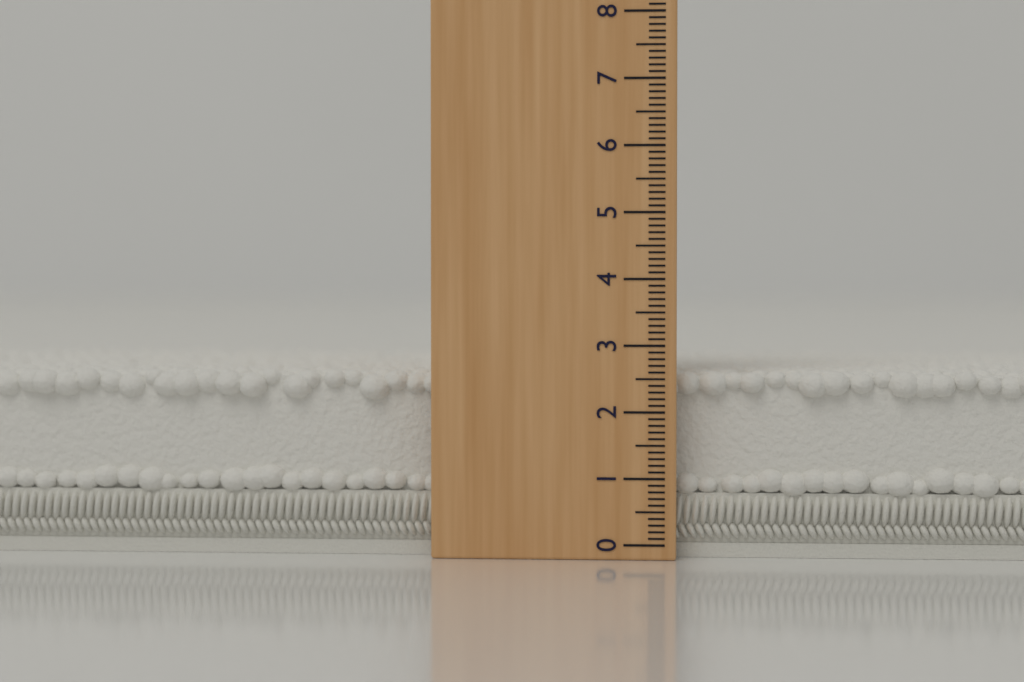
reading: 2.6 (no unit)
